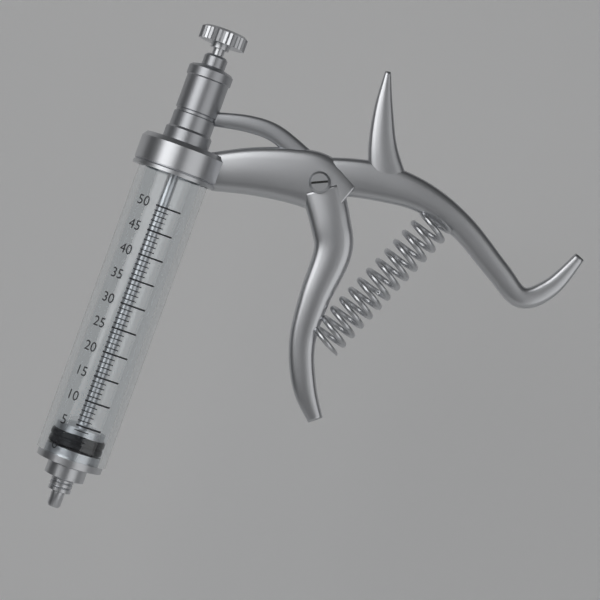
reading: 0 (no unit)
